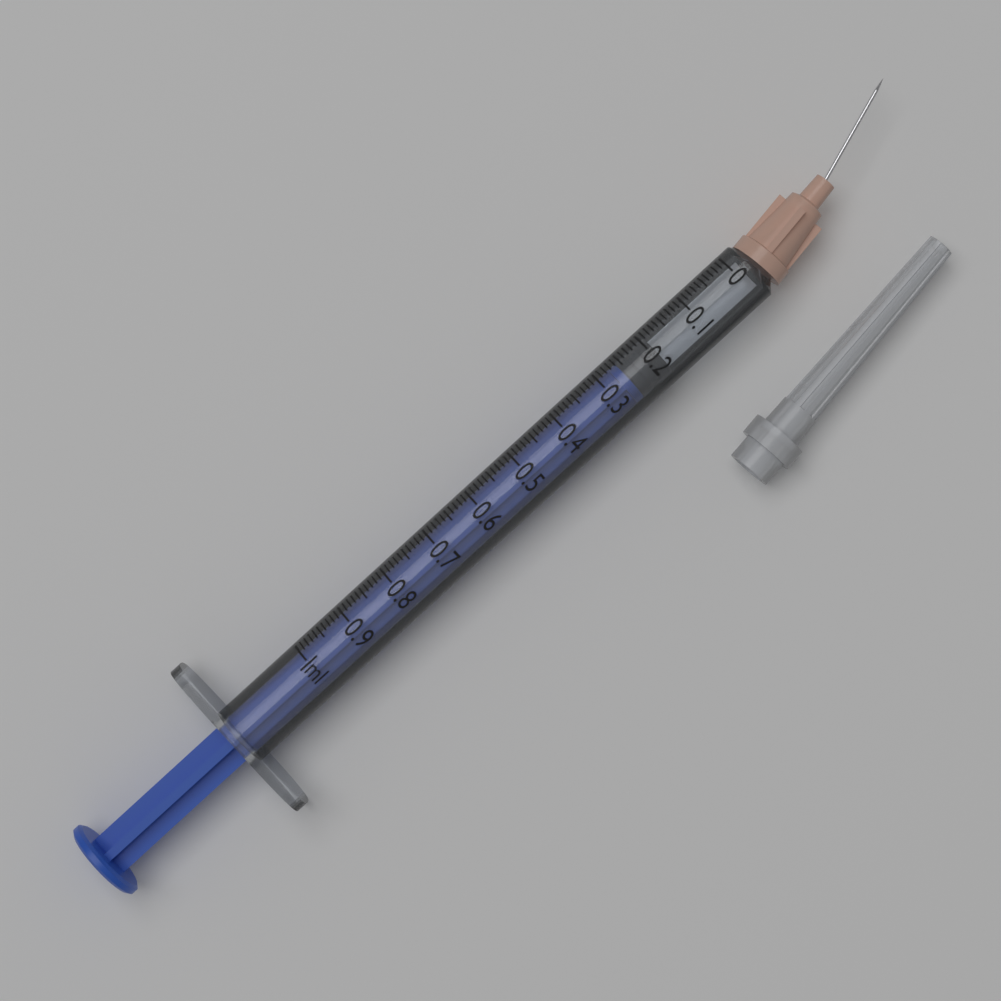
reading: 0.19 ml
